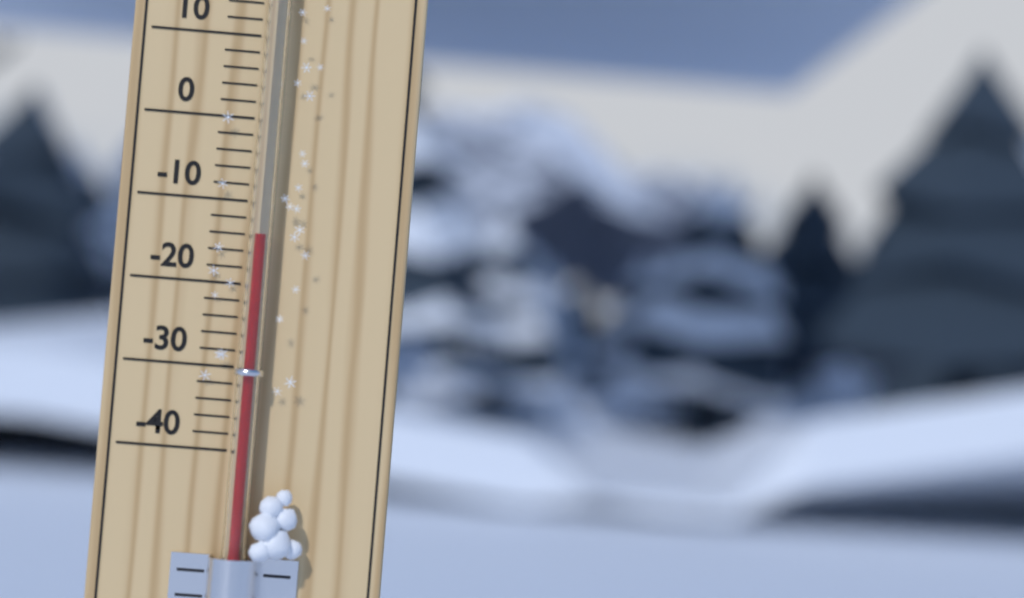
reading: -14 °C
